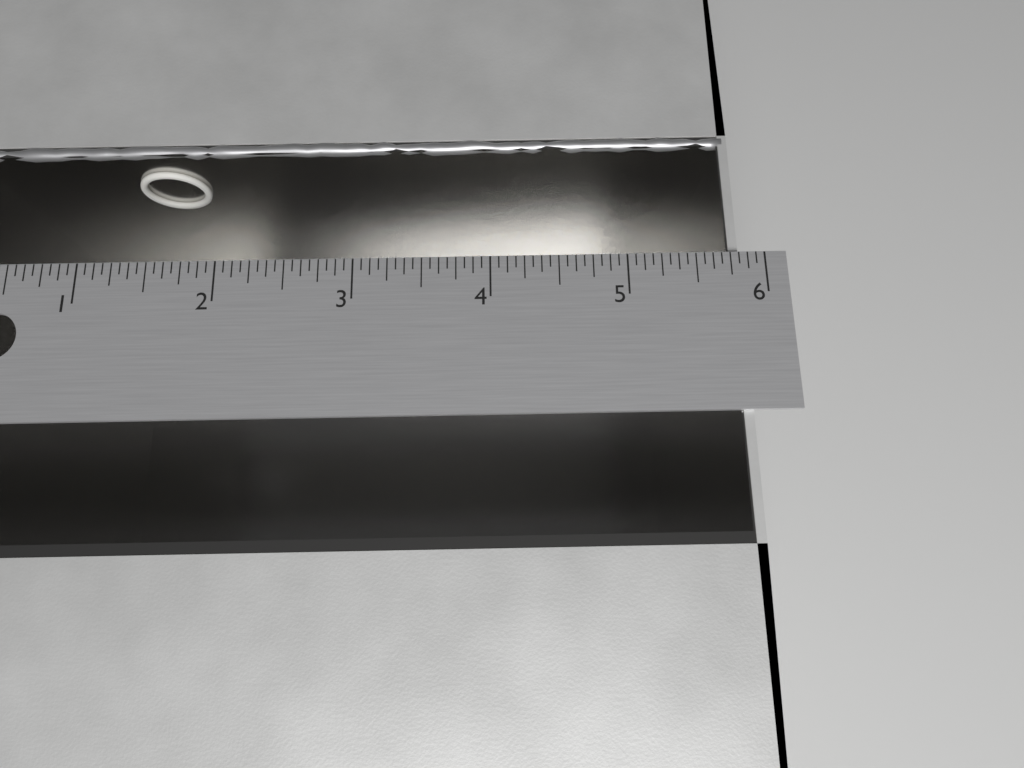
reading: 5.8125 in
